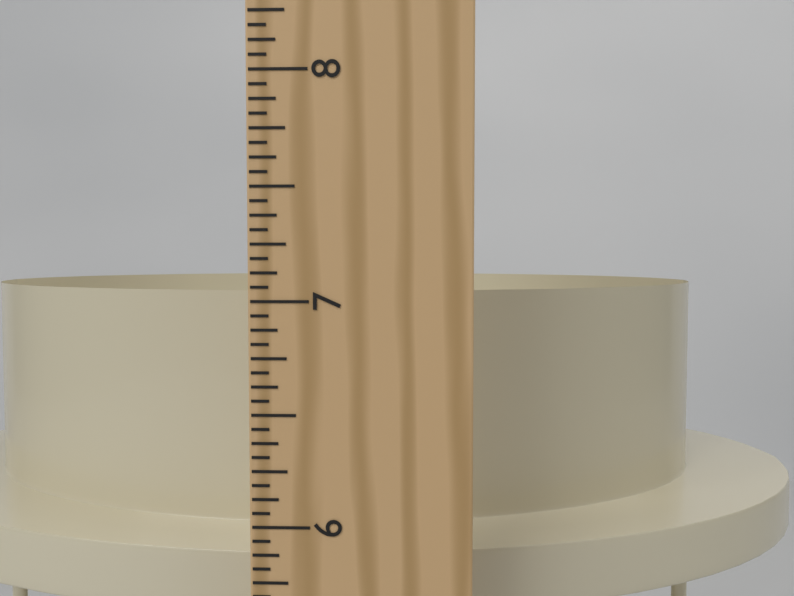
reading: 7.0000 in
